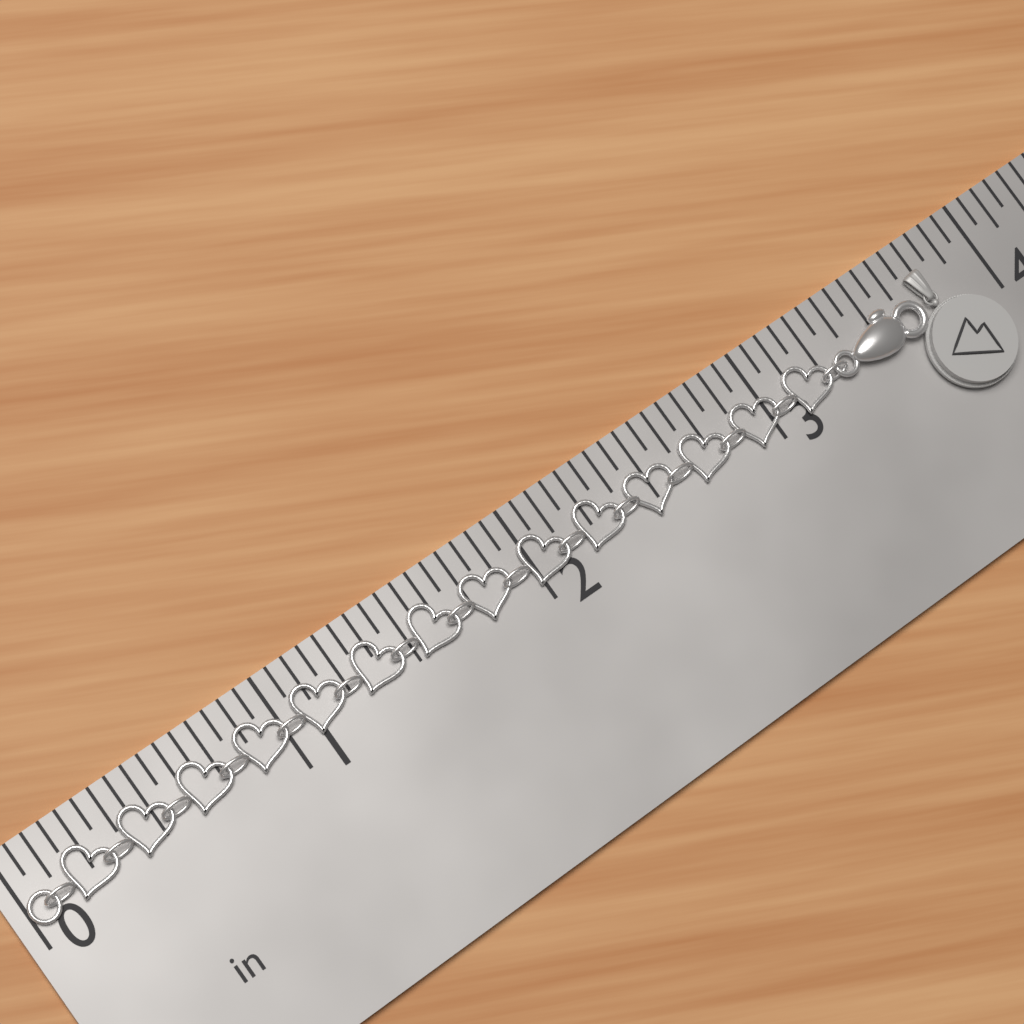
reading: 3.6875 in
